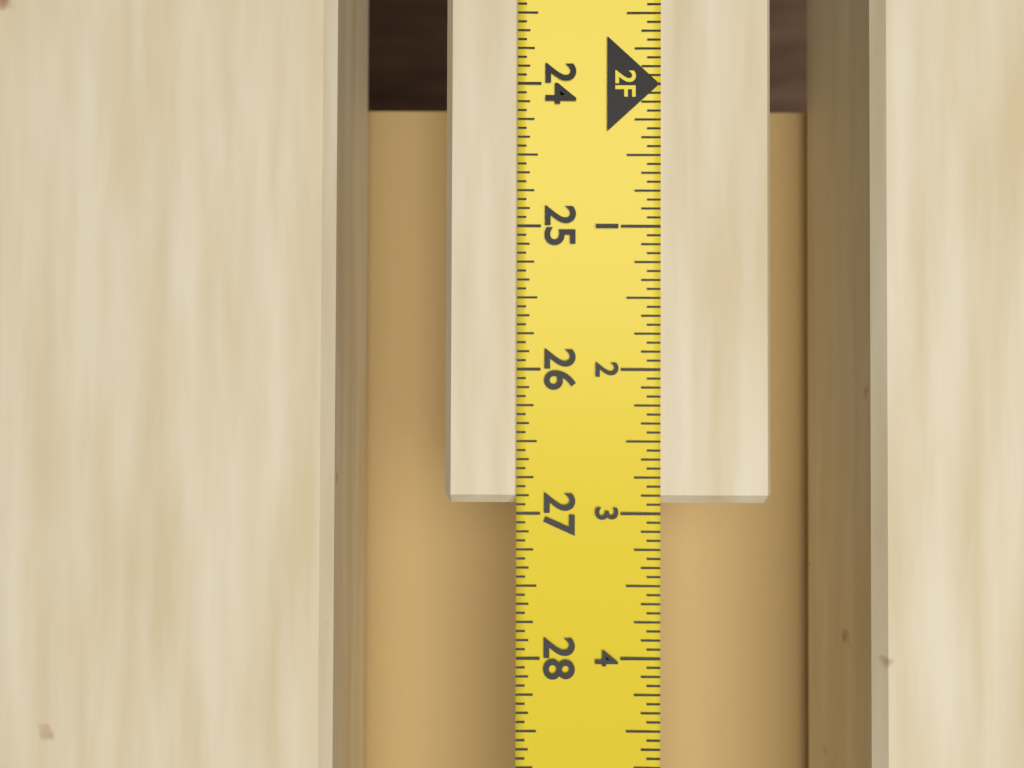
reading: 26.9375 in
